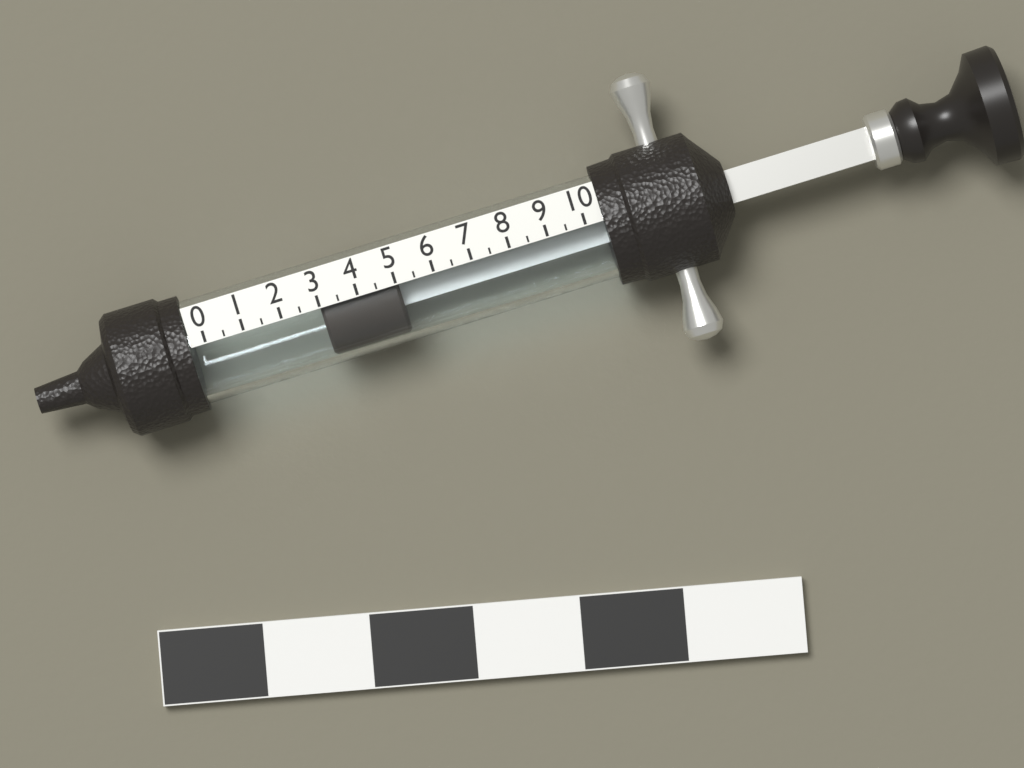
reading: 3.0 (no unit)
